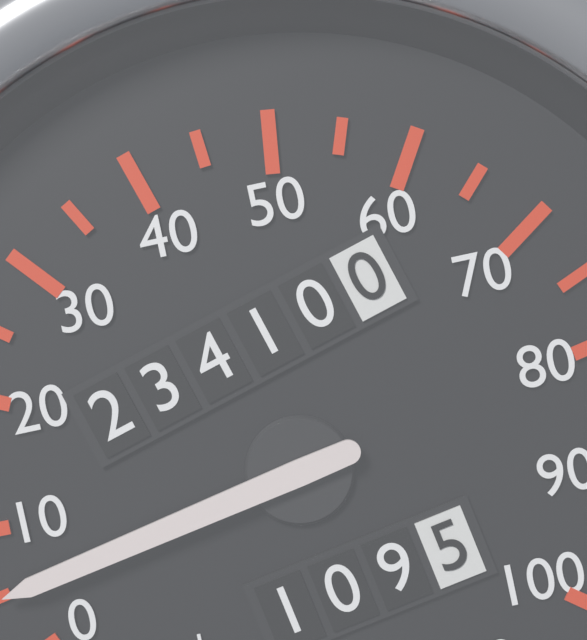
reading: 5 mph
